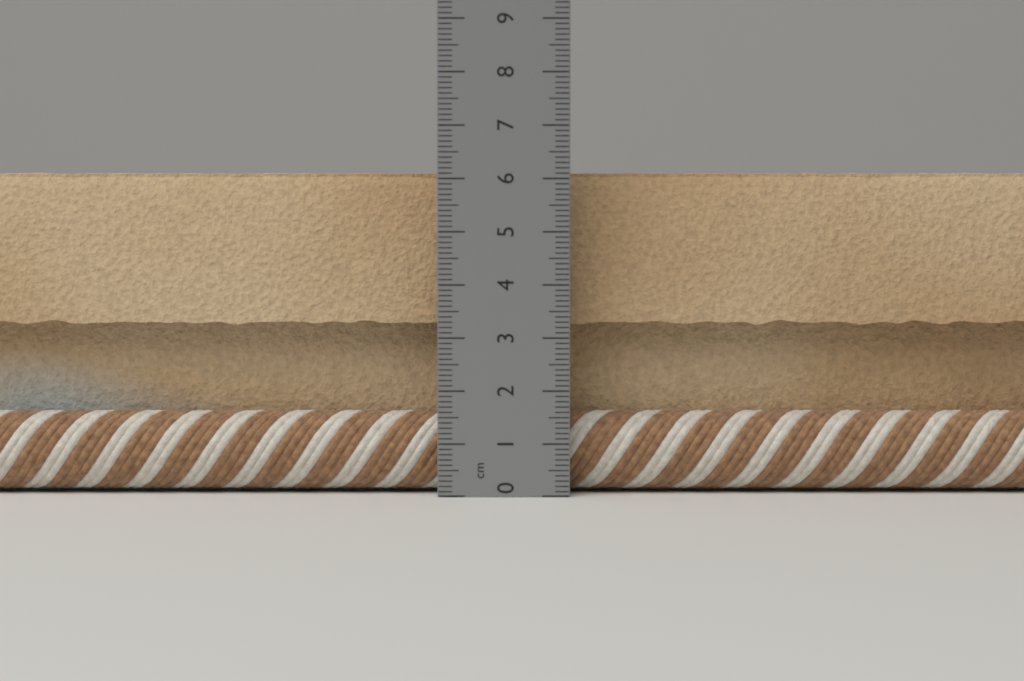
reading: 6.2 cm
